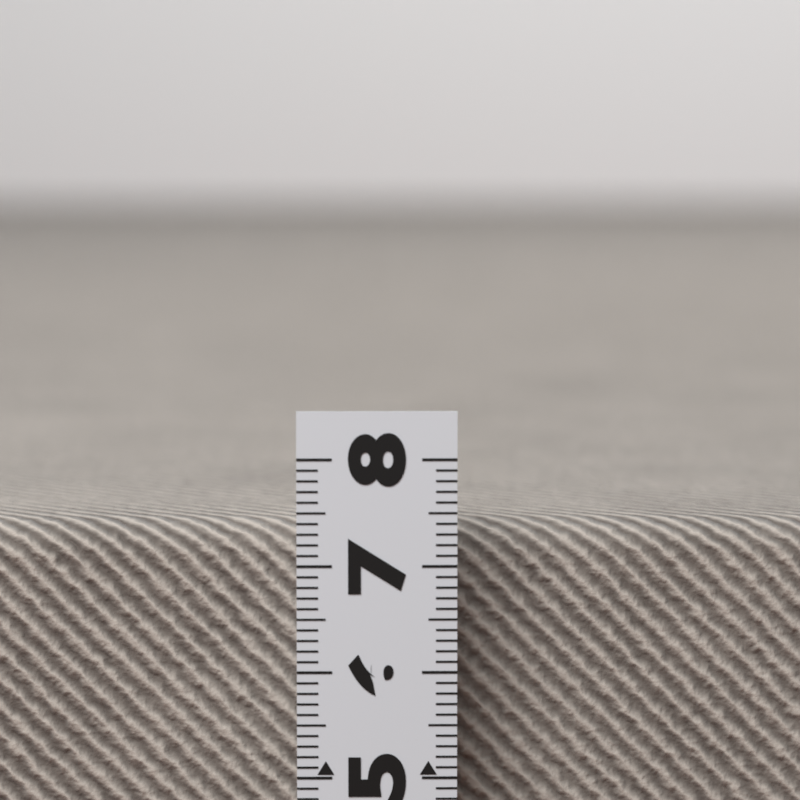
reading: 7.3 (no unit)
